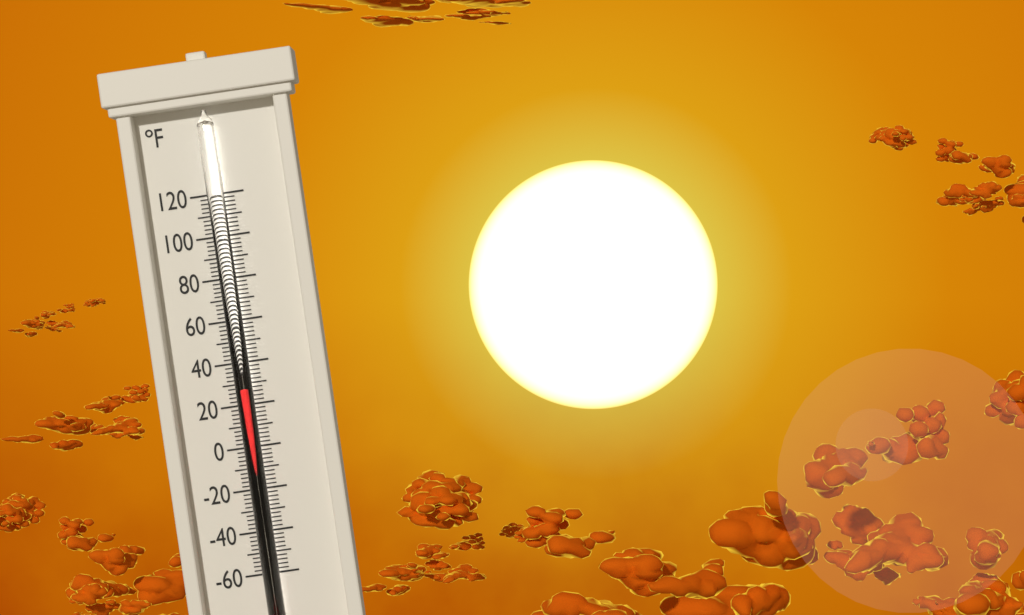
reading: 28 °F
